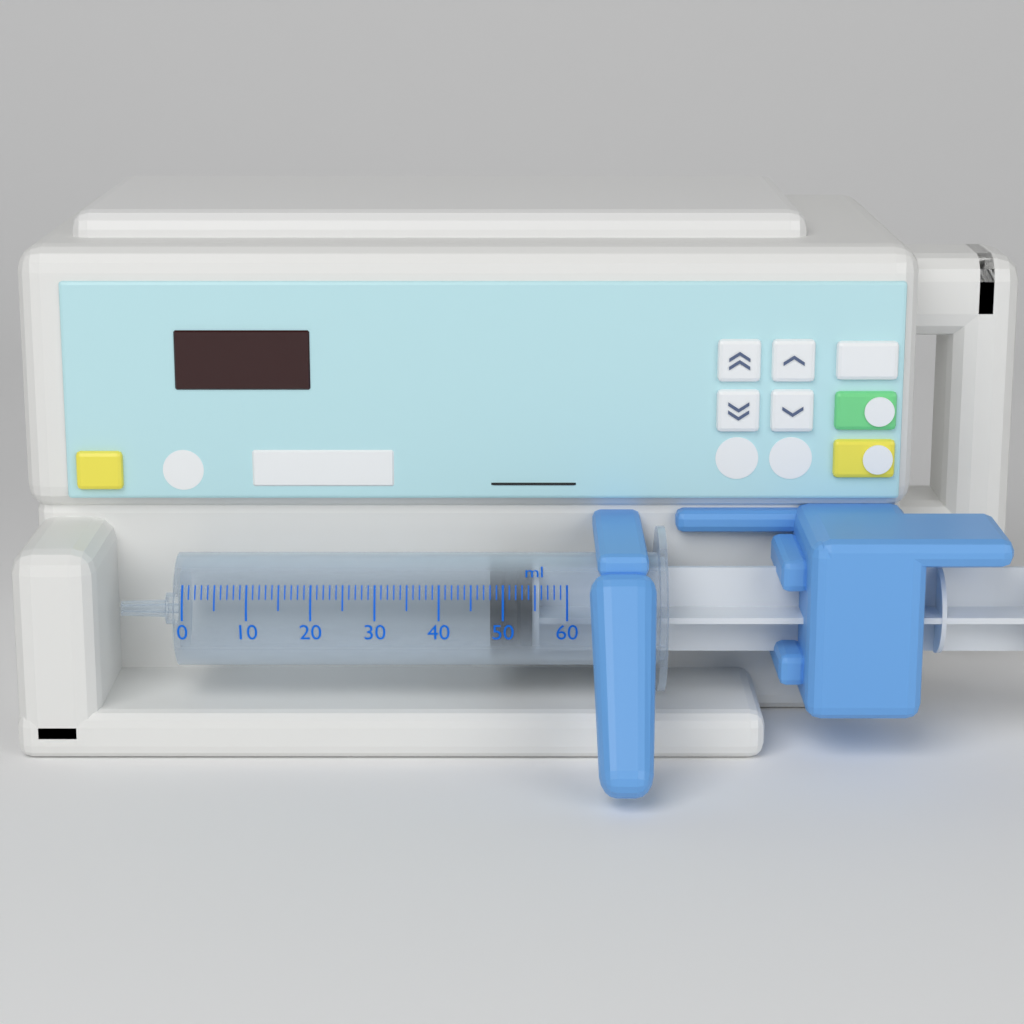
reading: 48 ml
